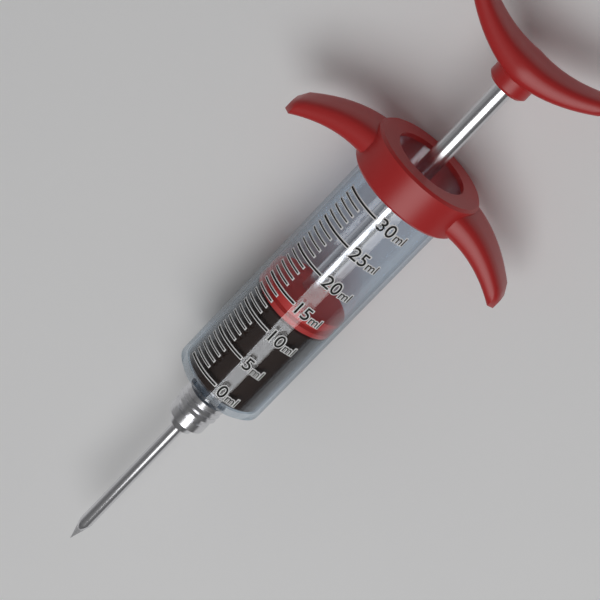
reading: 12 ml
